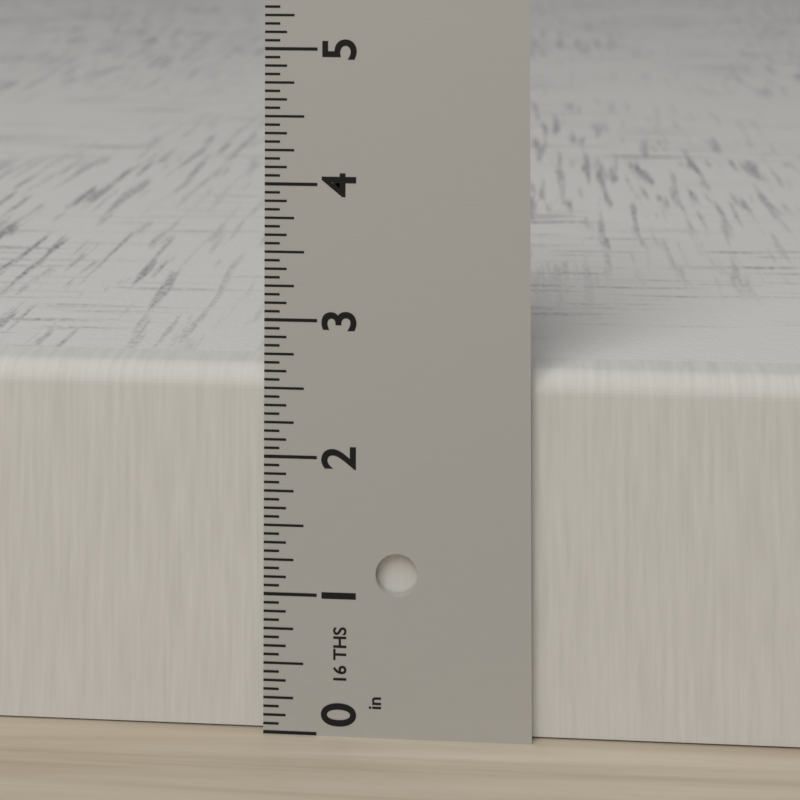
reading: 2.6250 in
